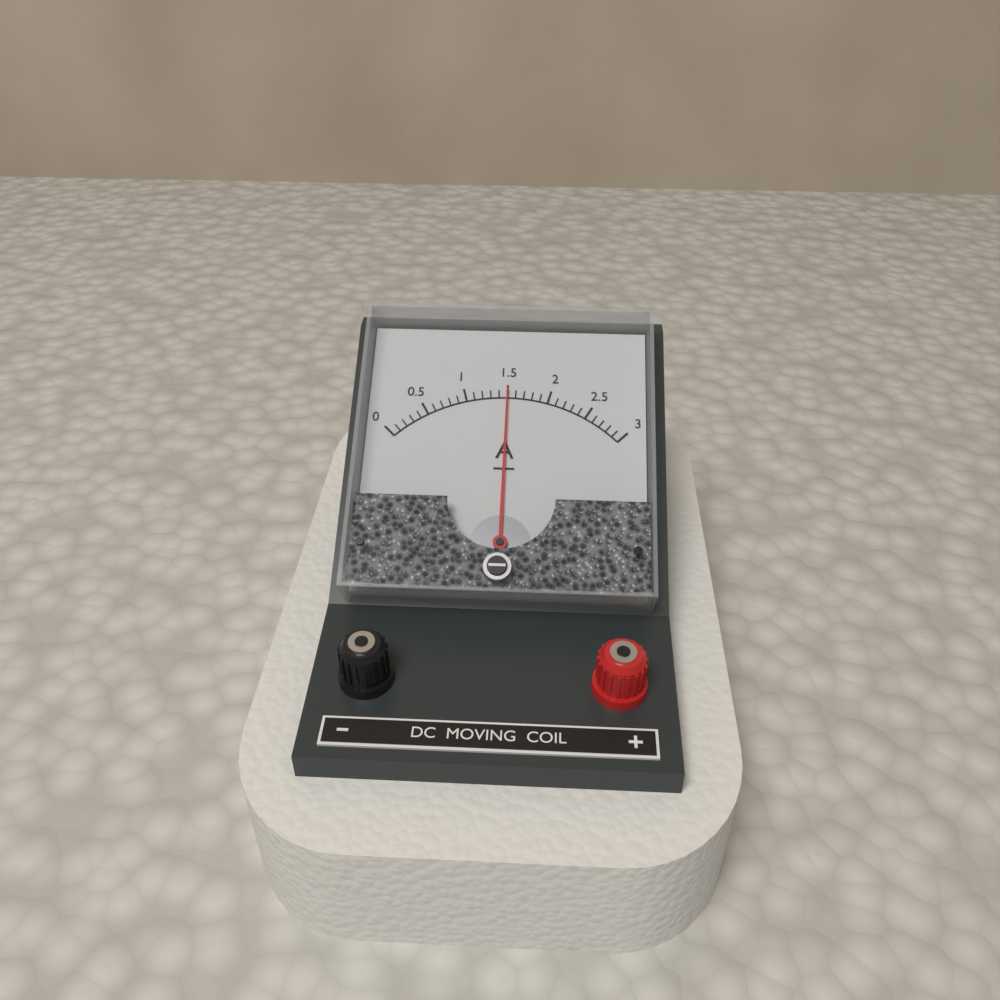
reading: 1.5 A
